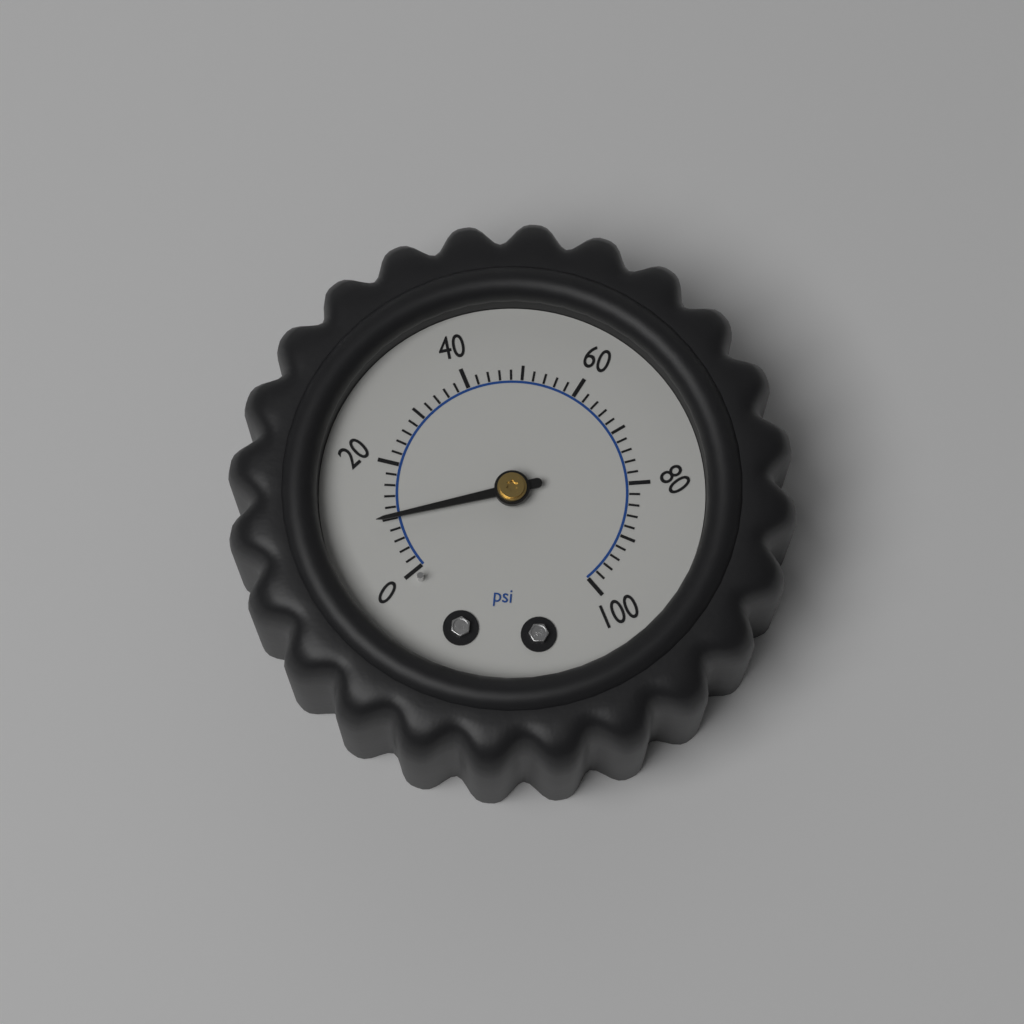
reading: 10 psi
